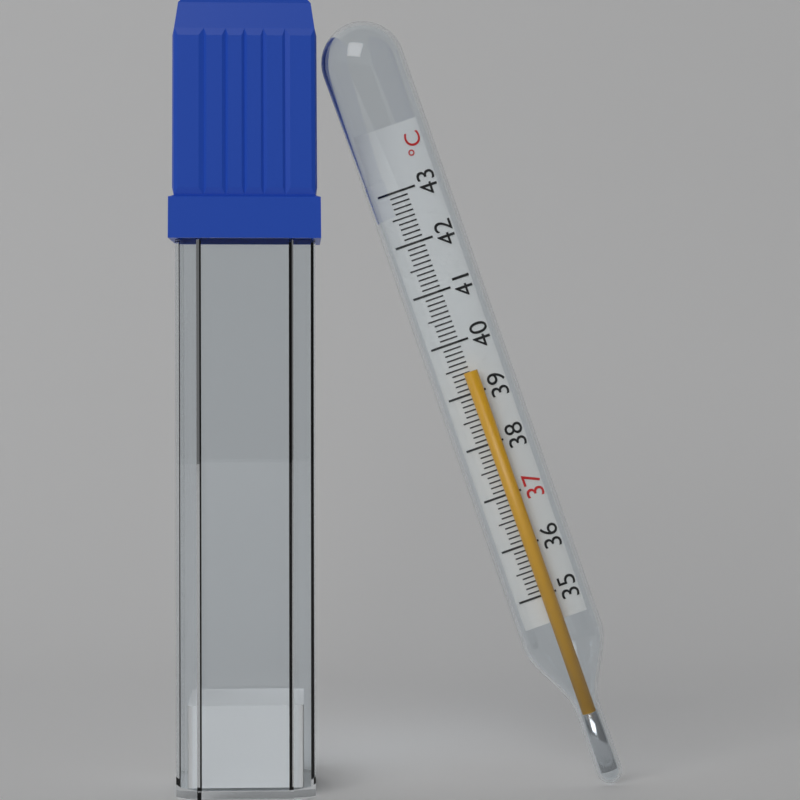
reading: 39.4 °C
